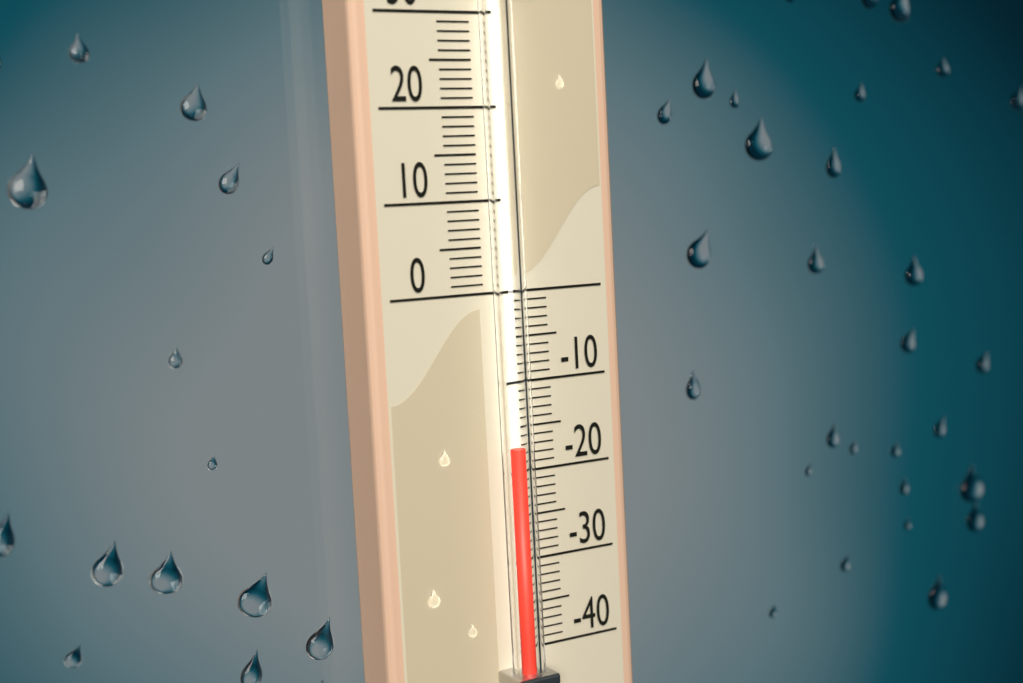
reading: -17 (no unit)
